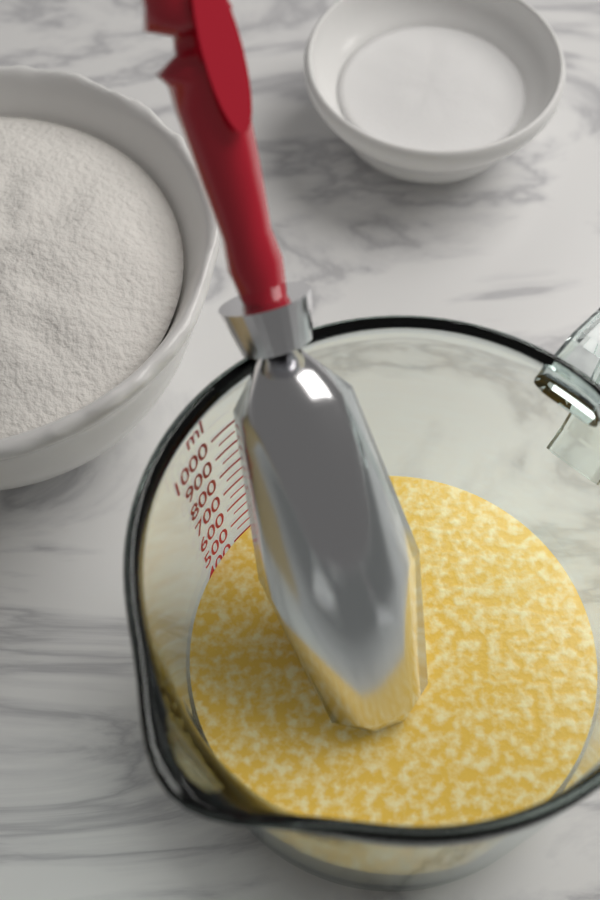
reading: 400 ml
